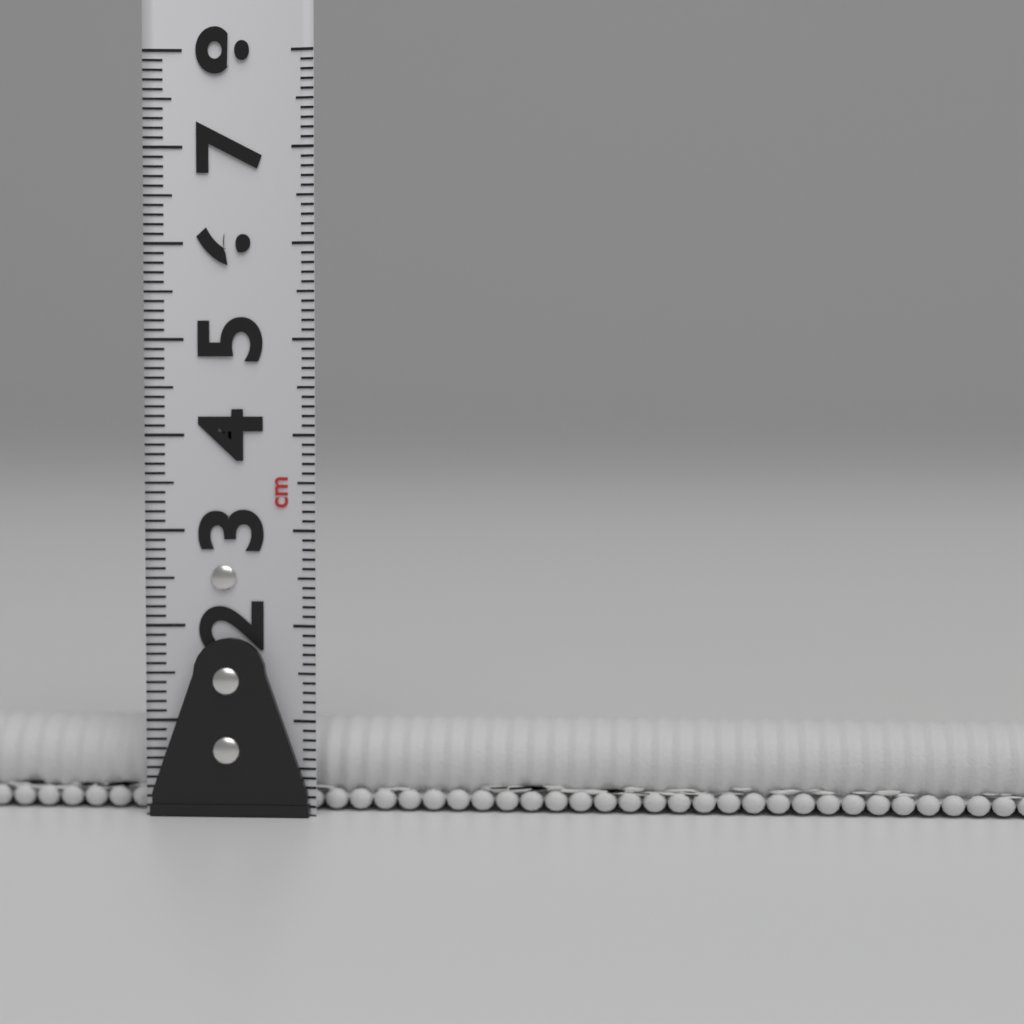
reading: 0.3 cm
